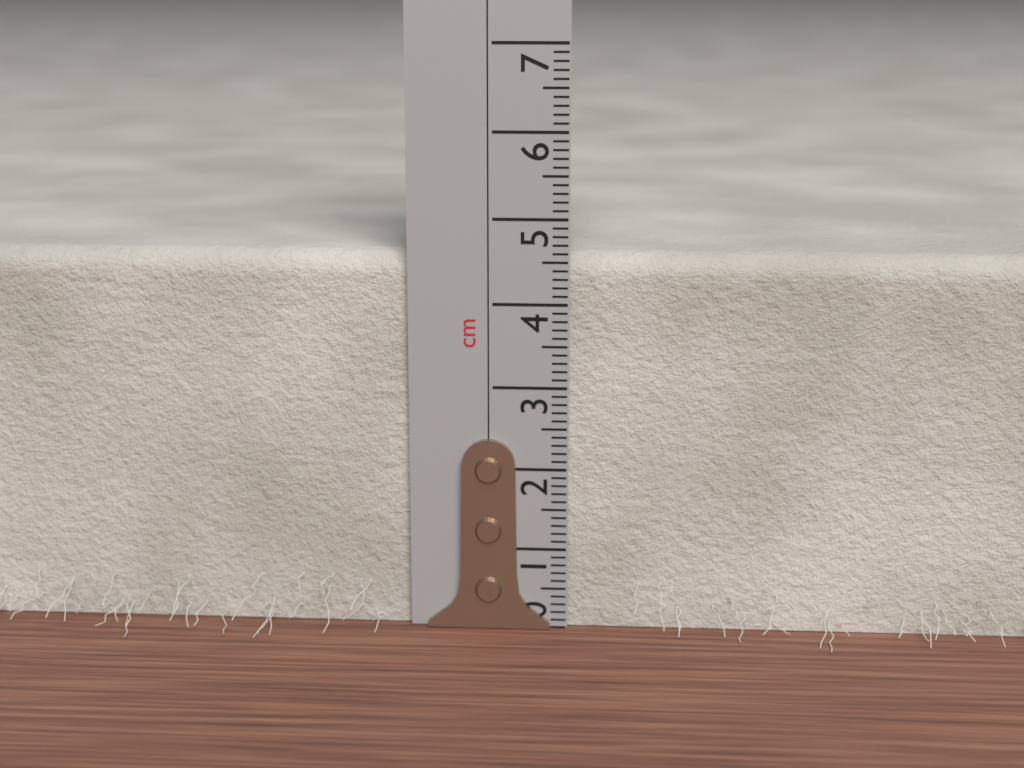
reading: 4.6 cm
